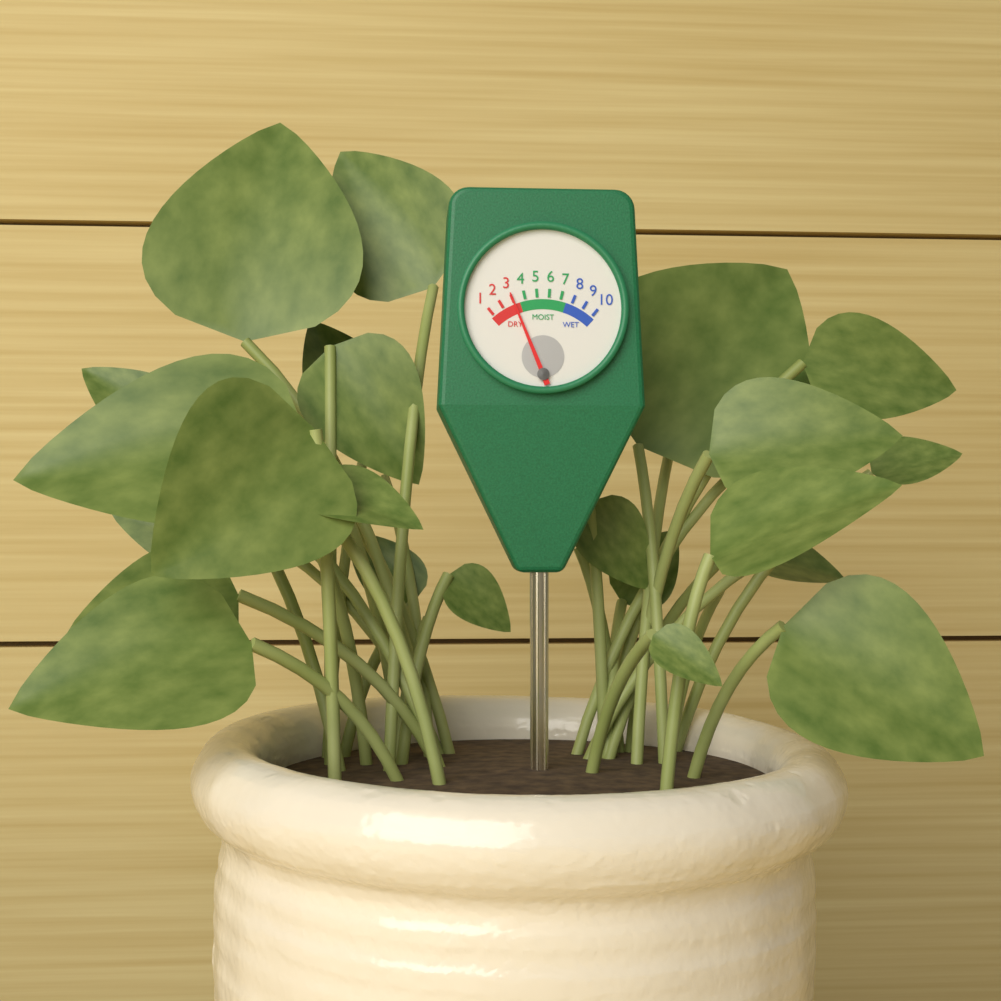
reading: 3 (no unit)
